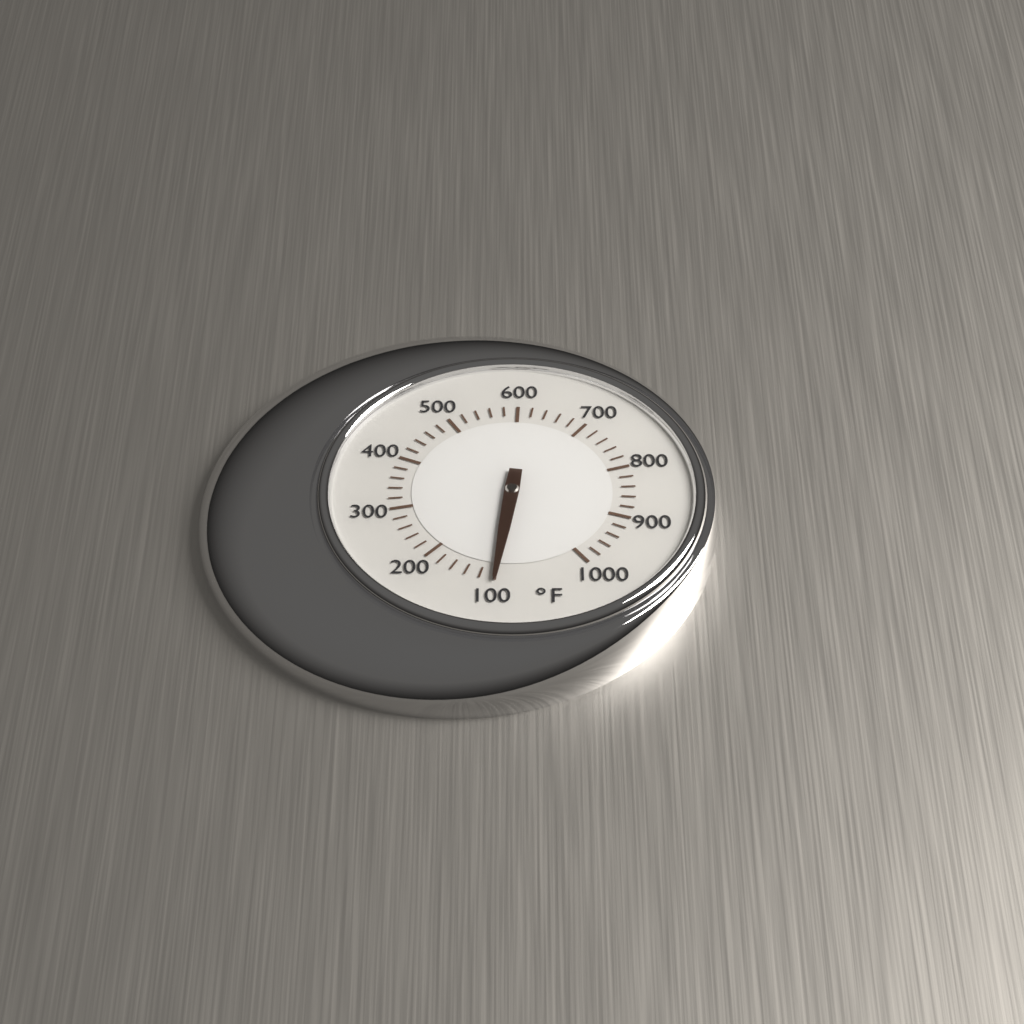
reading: 100 °F
